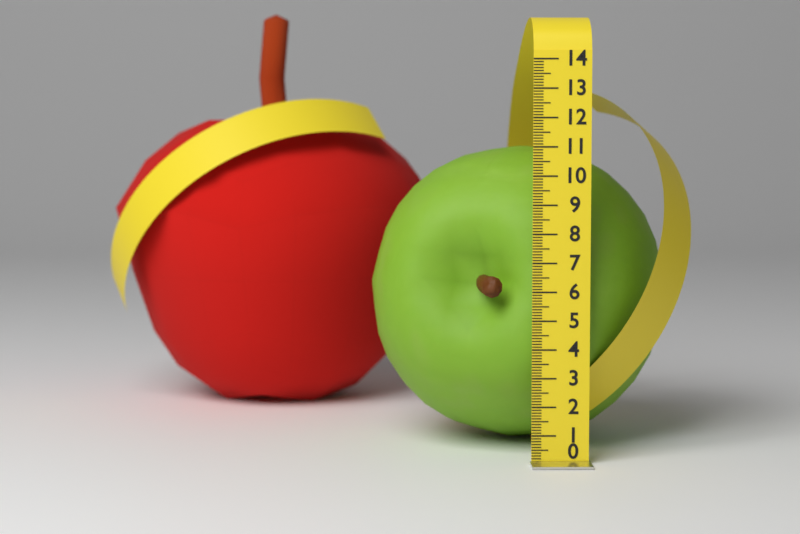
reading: 10.9 (no unit)
